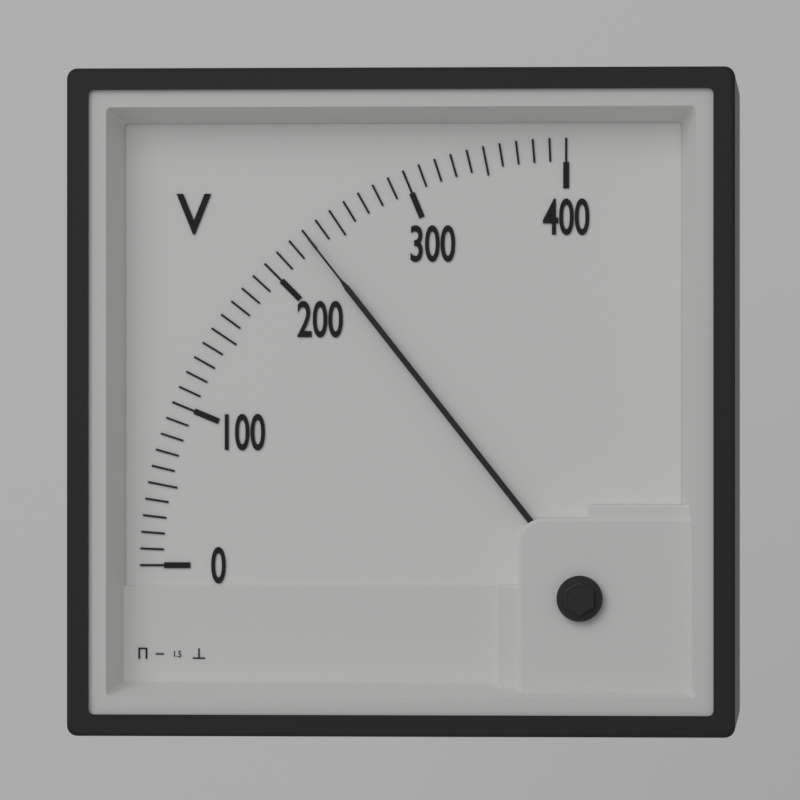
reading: 230 V
